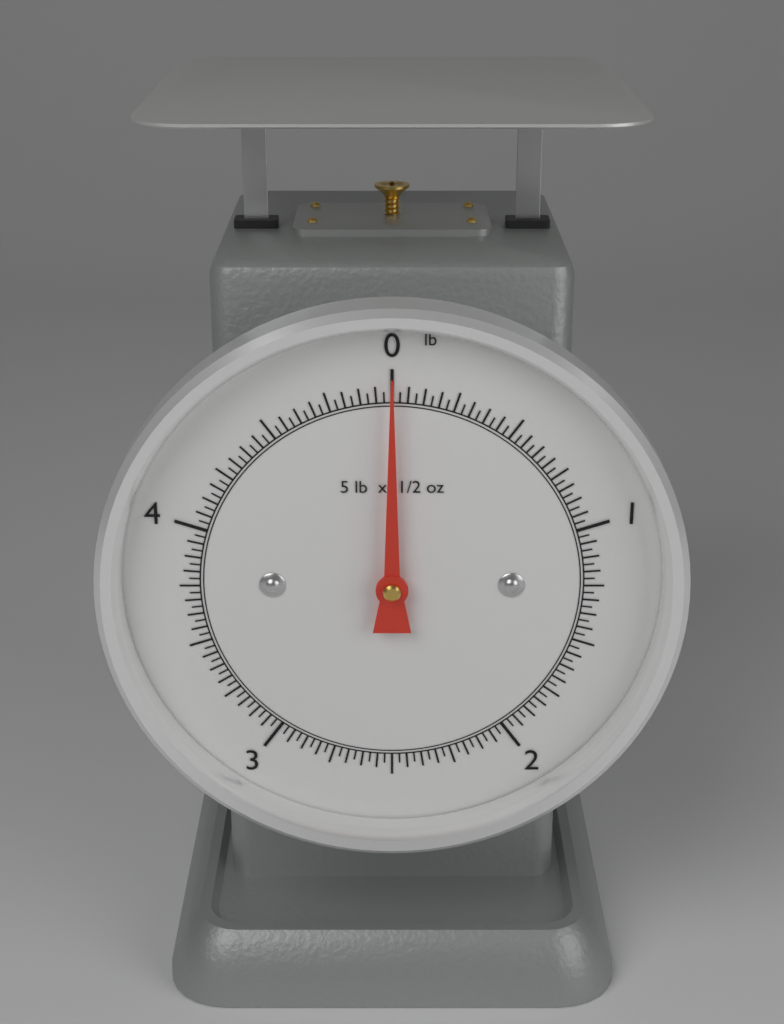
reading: 0.00000 lb
